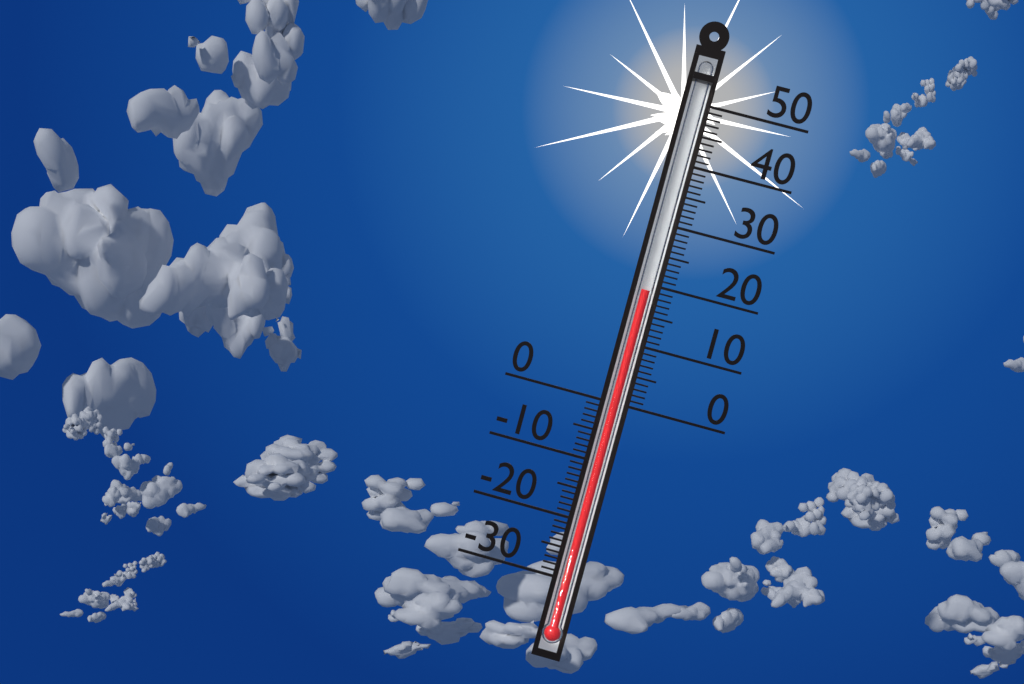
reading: 19 (no unit)
